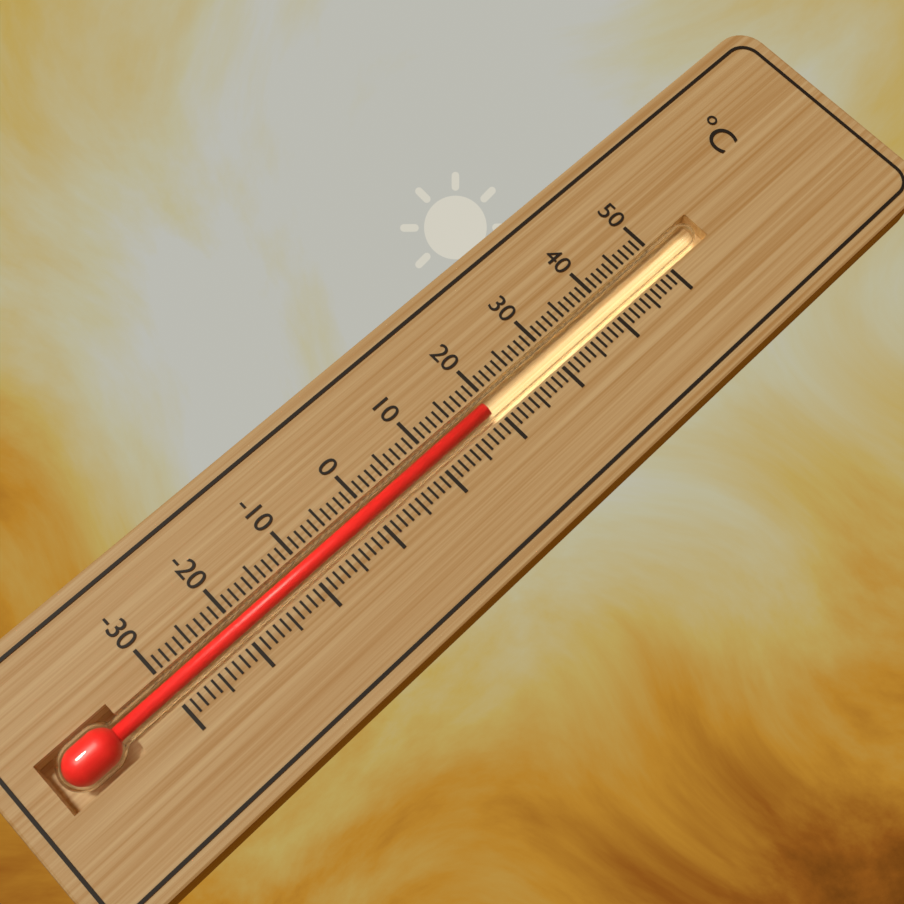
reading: 19 °C
